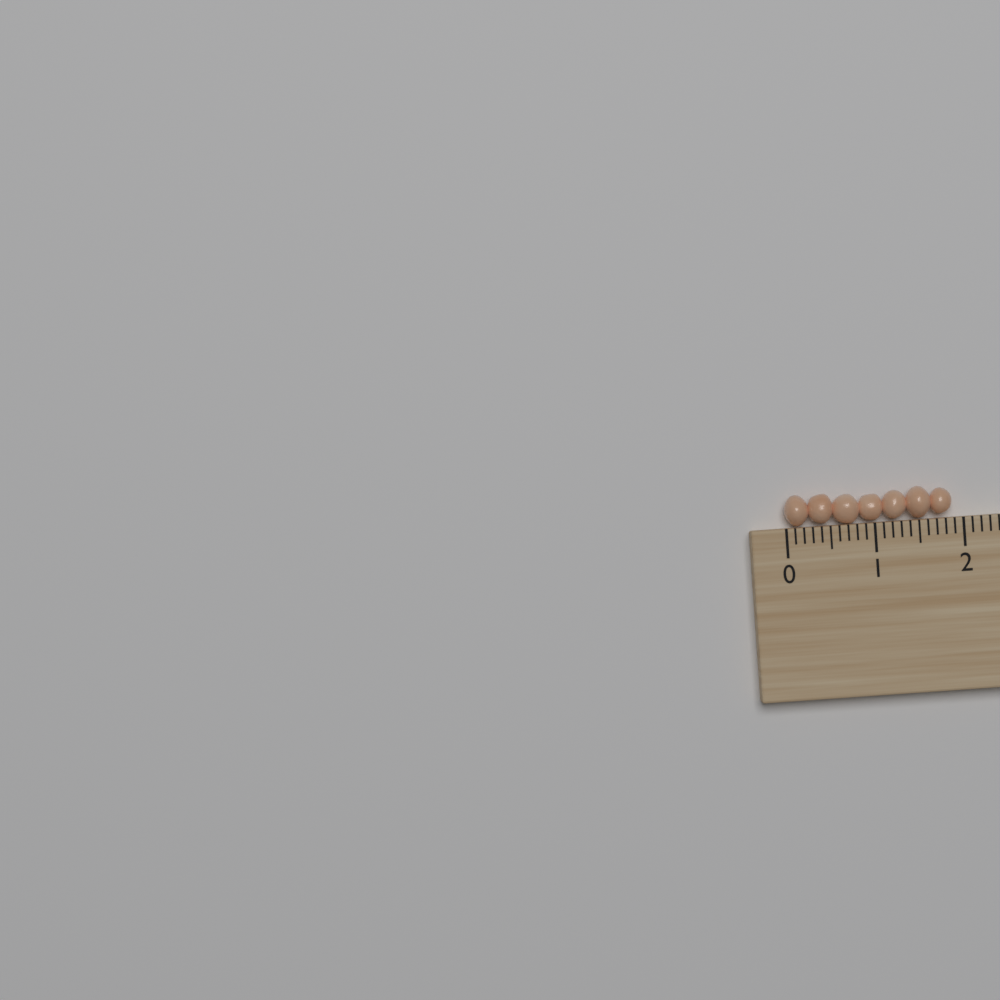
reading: 1.9 (no unit)
